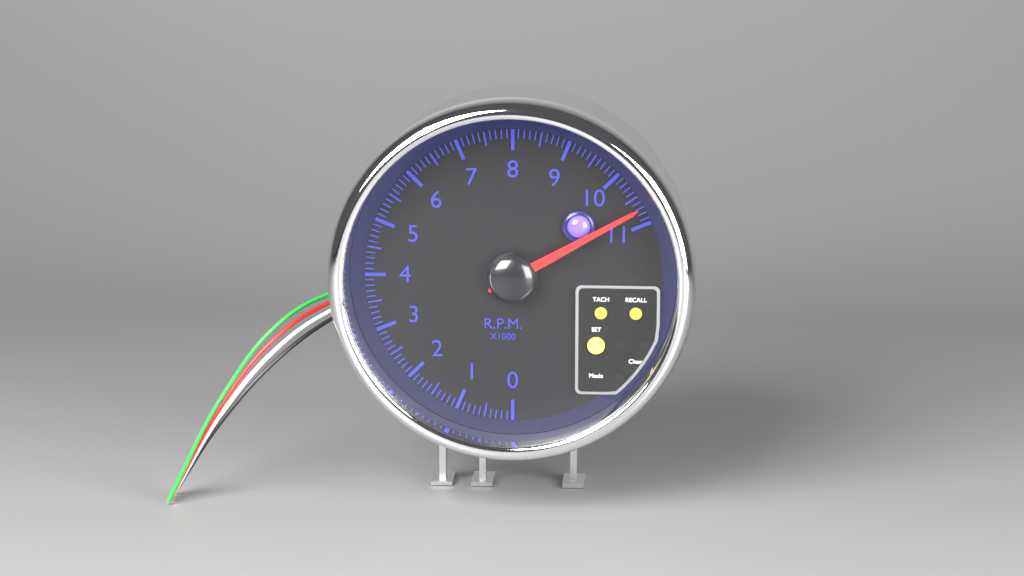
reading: 10.7 rpm x1000
